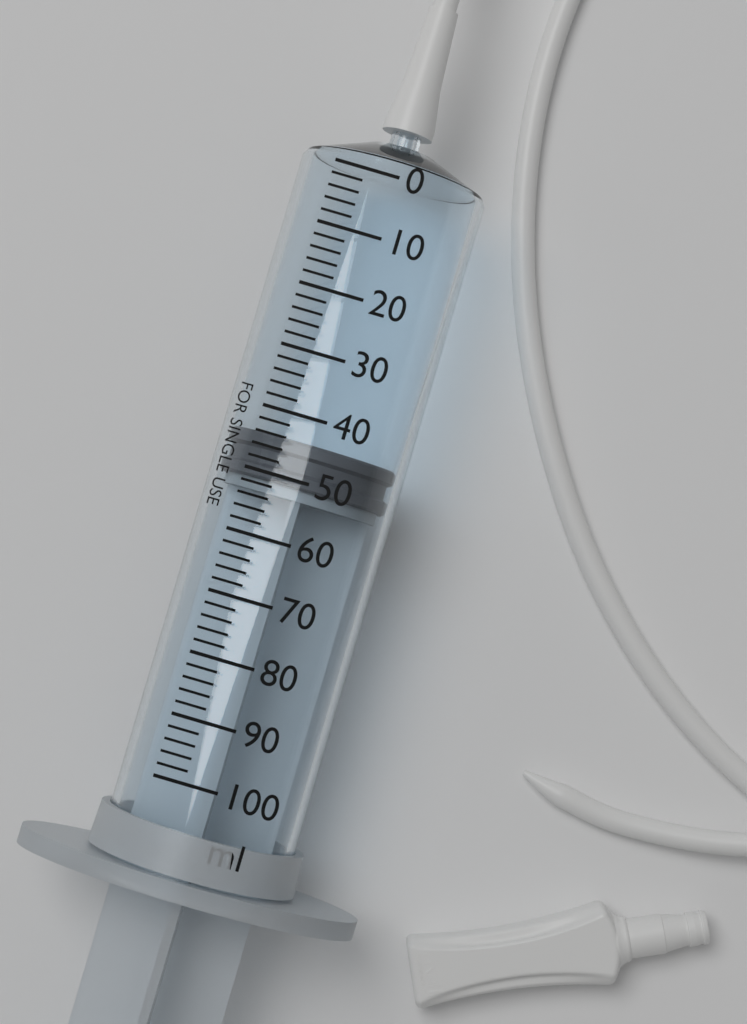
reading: 44 ml
